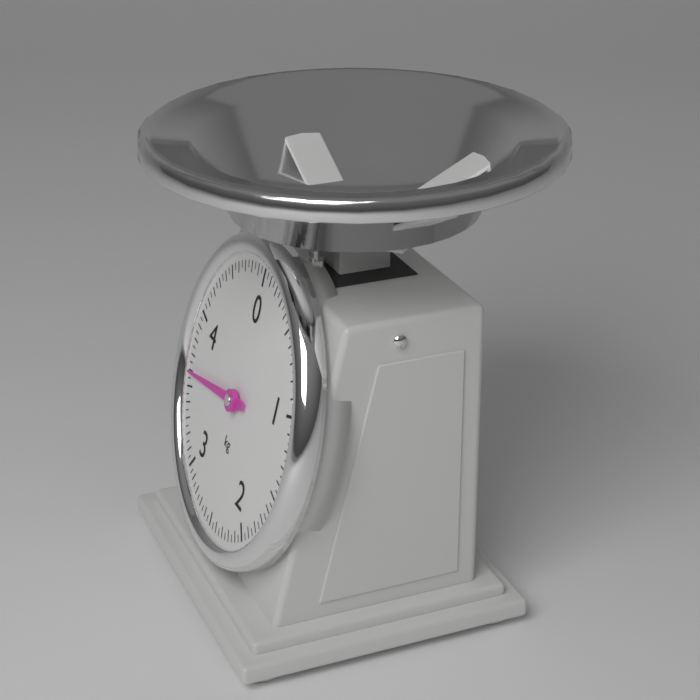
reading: 3.60 kg
